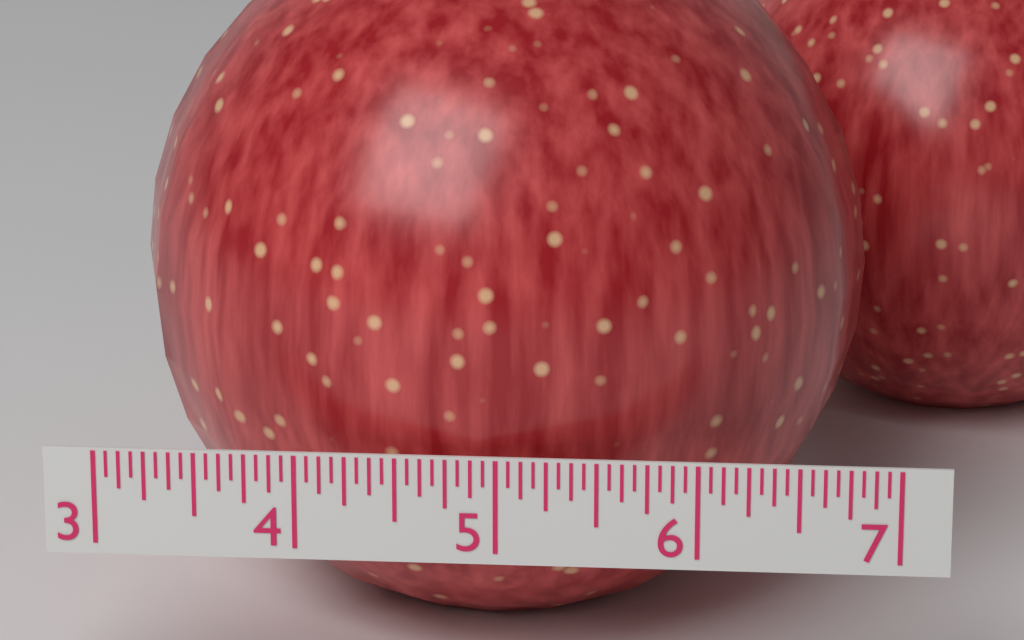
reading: 6.8125 (no unit)
